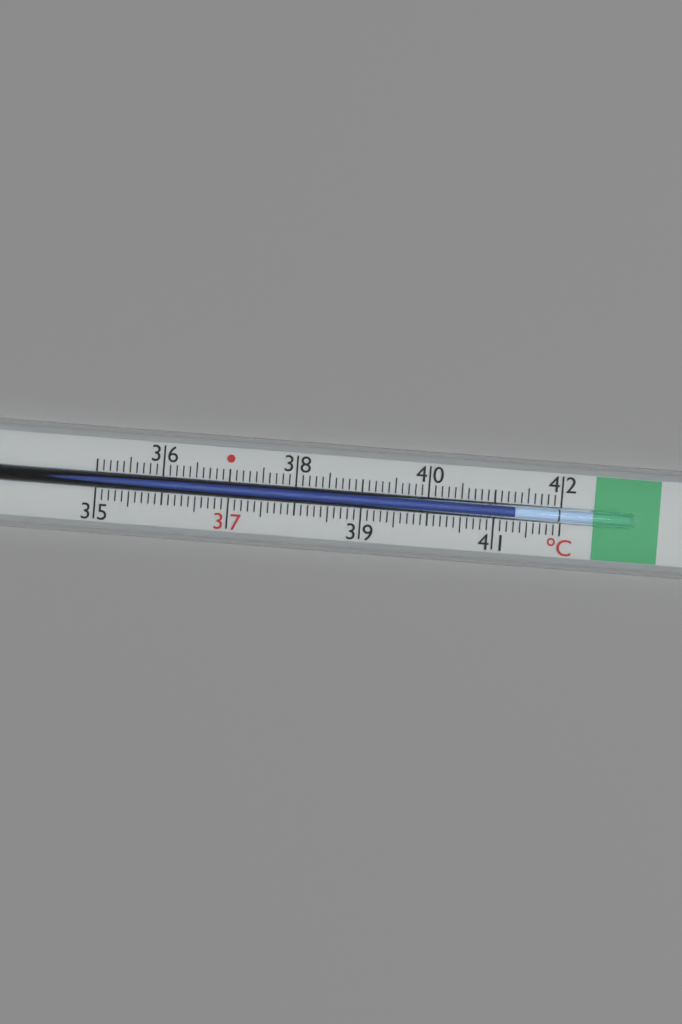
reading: 41.3 °C
